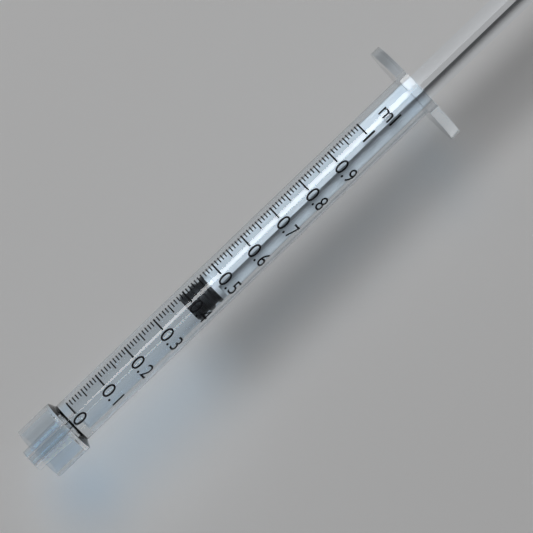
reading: 0.38 ml
